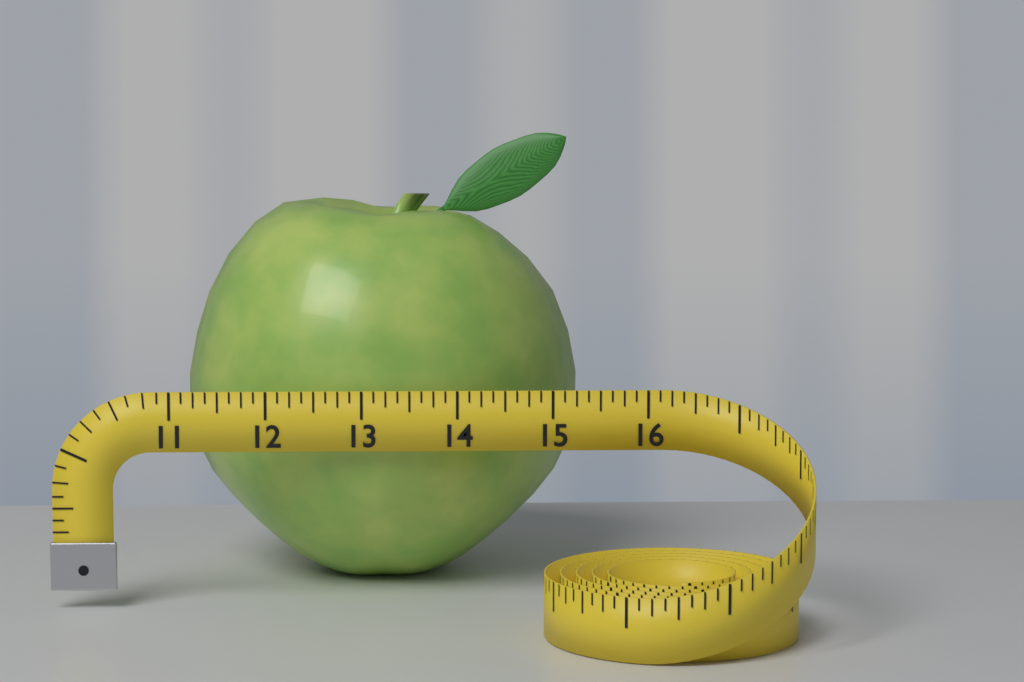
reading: 15.375 (no unit)
